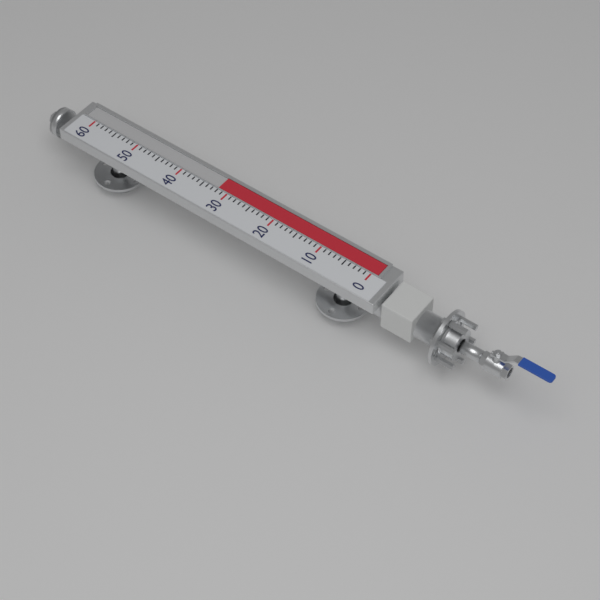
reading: 32 (no unit)
